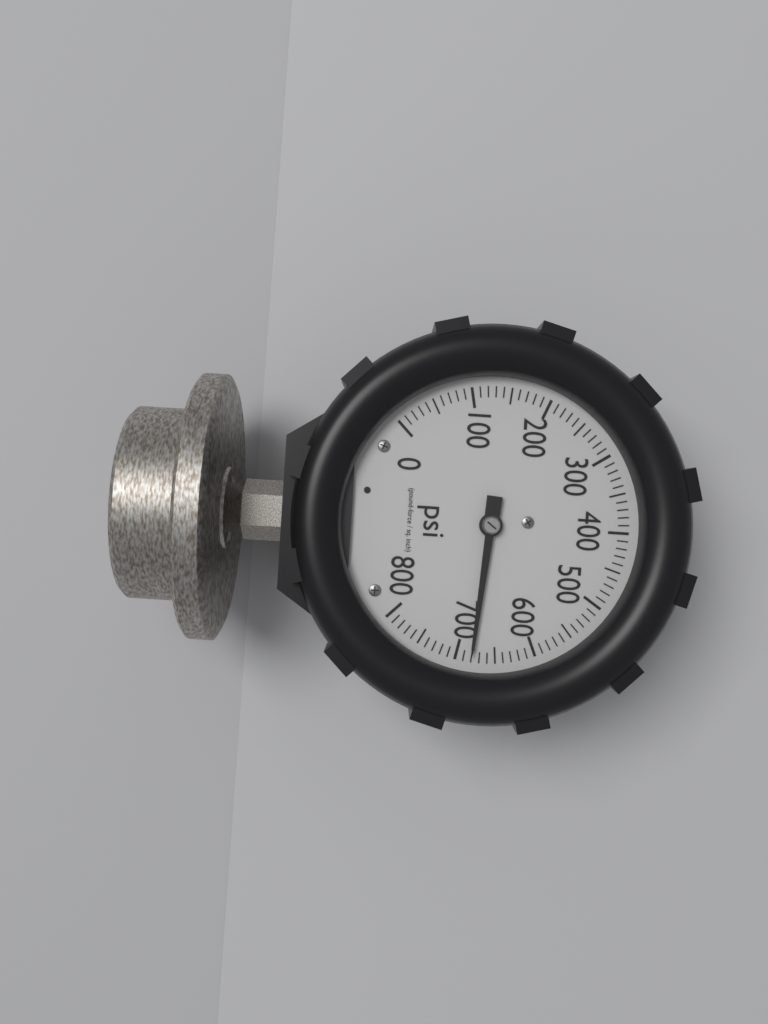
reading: 680 psi
